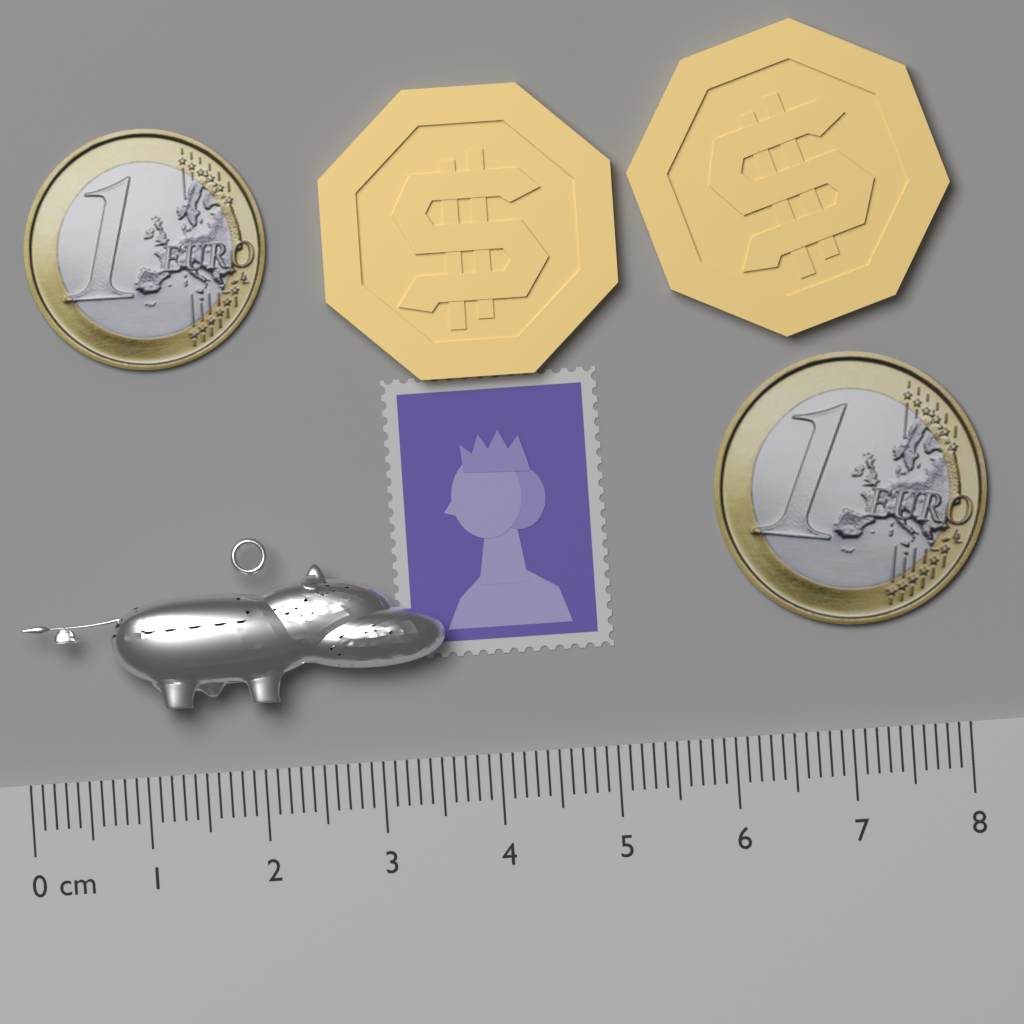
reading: 3.6 cm
